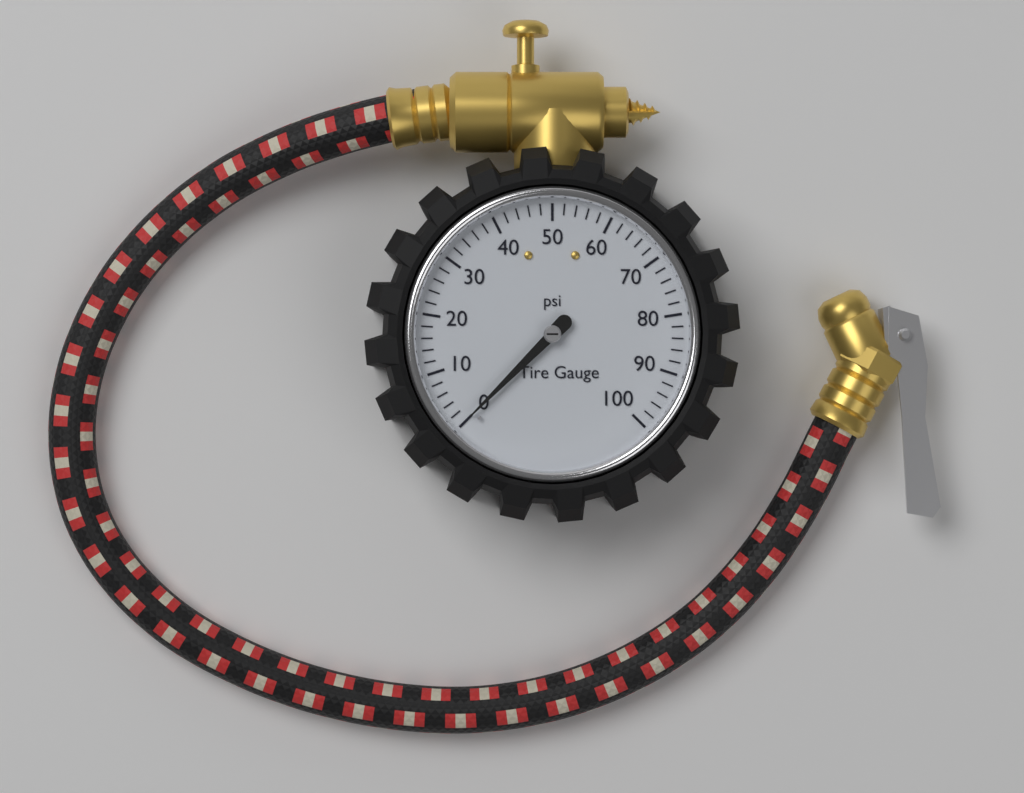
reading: 0 psi
